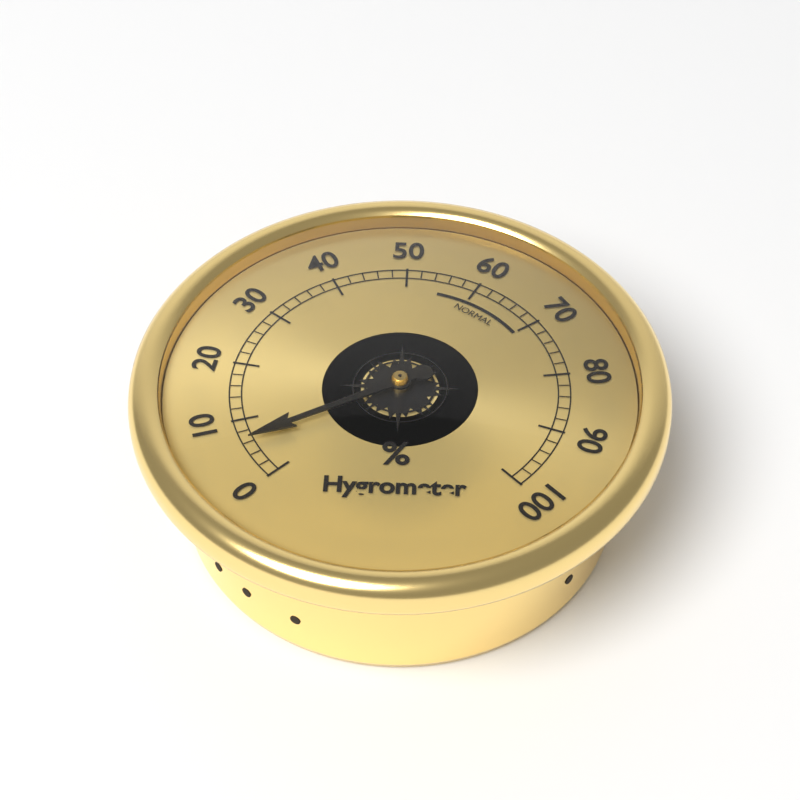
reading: 6 %
